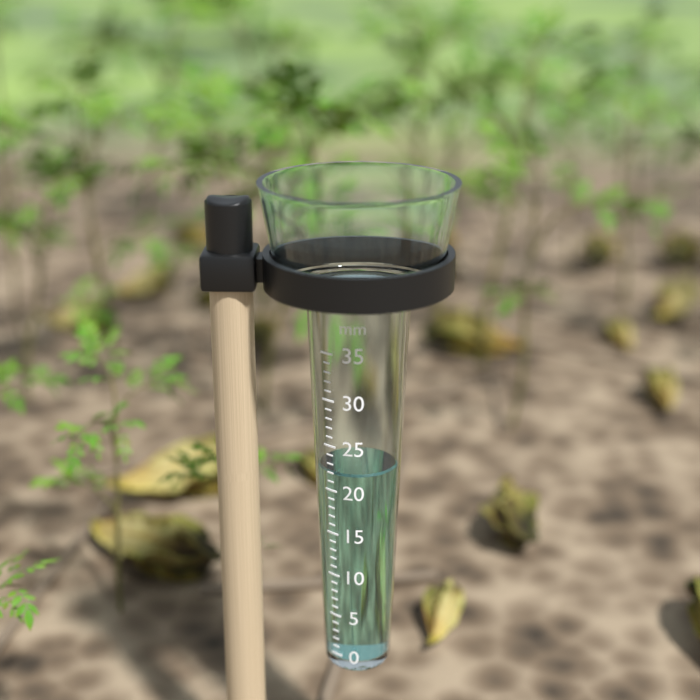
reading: 22 mm
